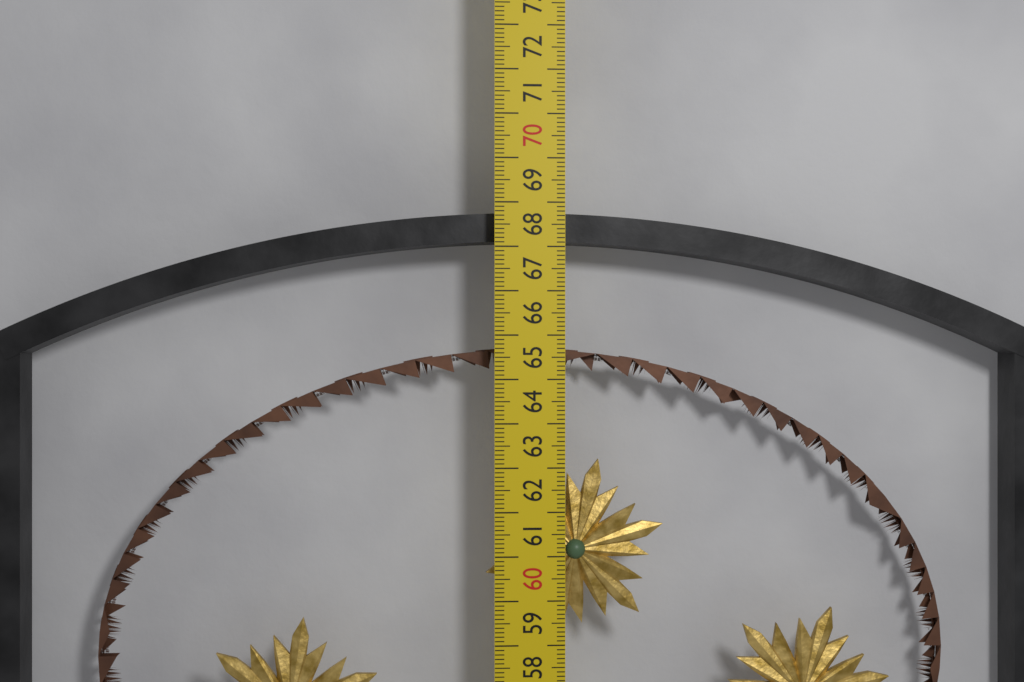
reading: 67.8 cm
